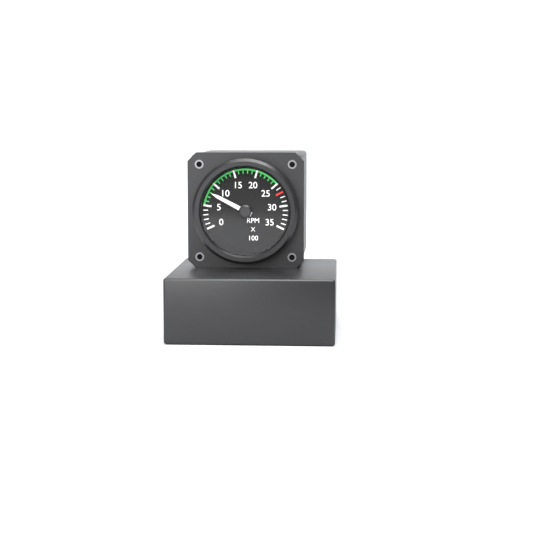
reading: 800 RPM
